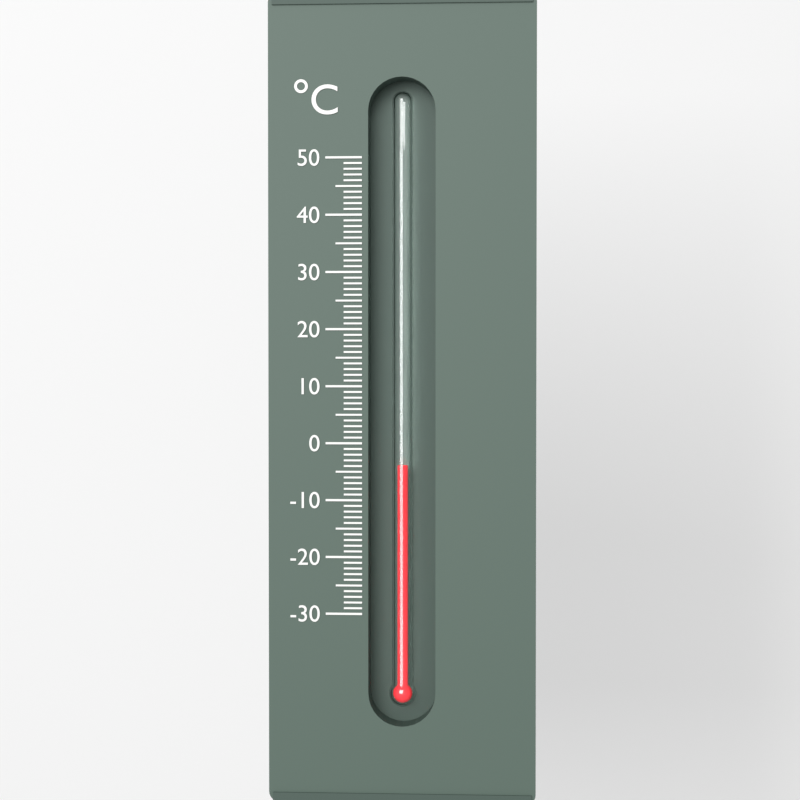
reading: -4 °C
